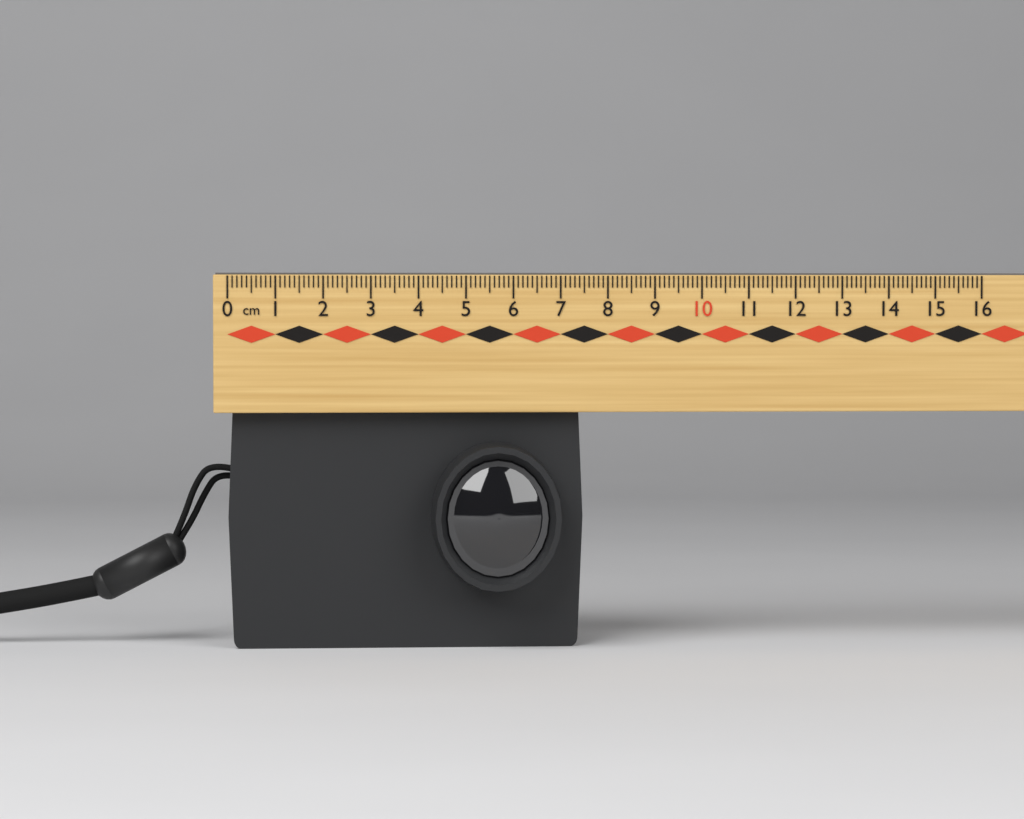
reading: 7.5 cm
